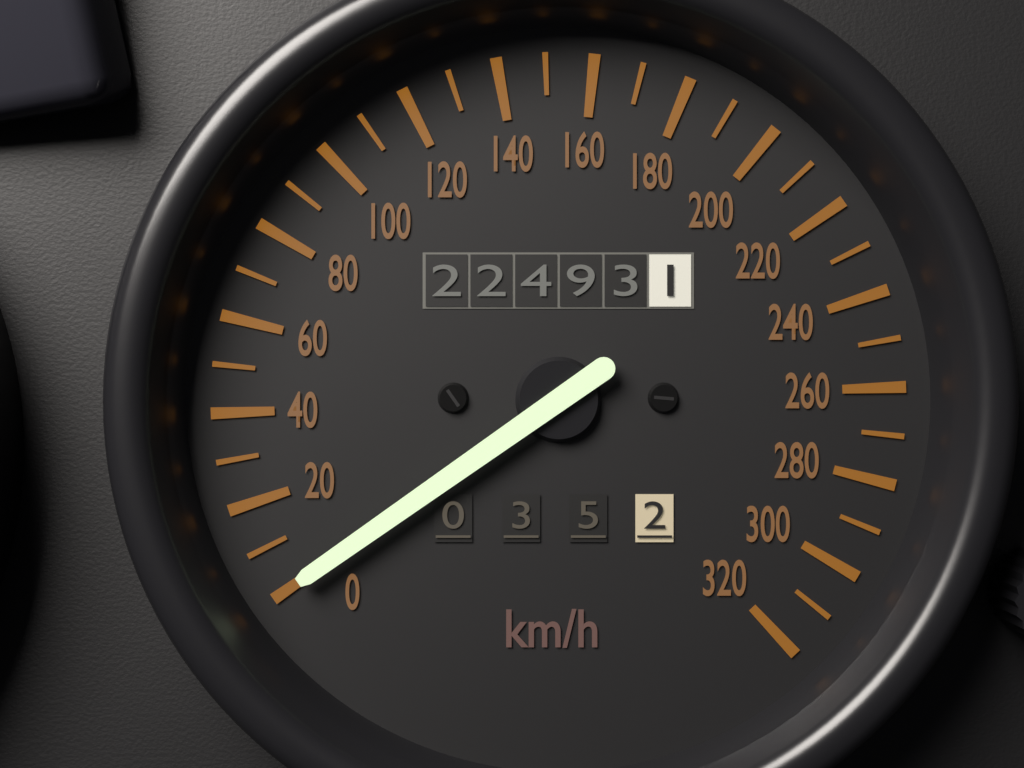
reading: 0 km/h
